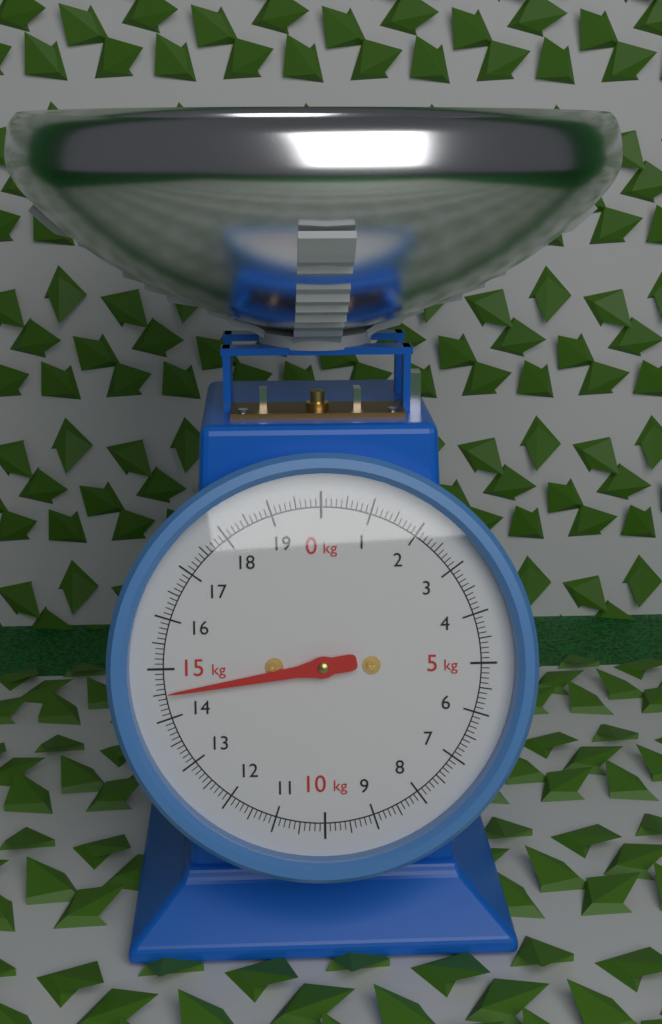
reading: 14.5 kg
